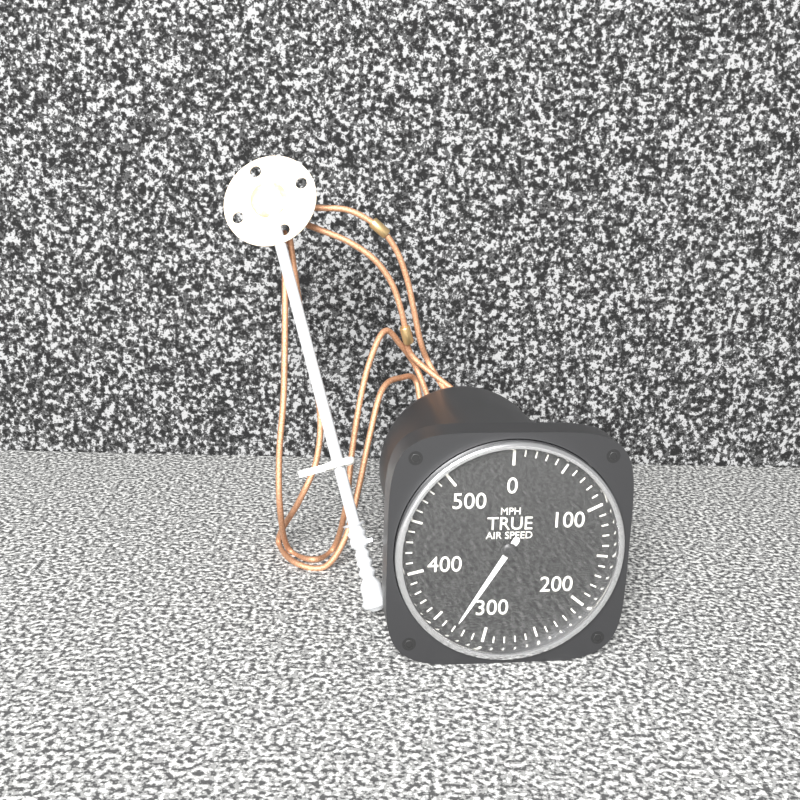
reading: 330 MPH
